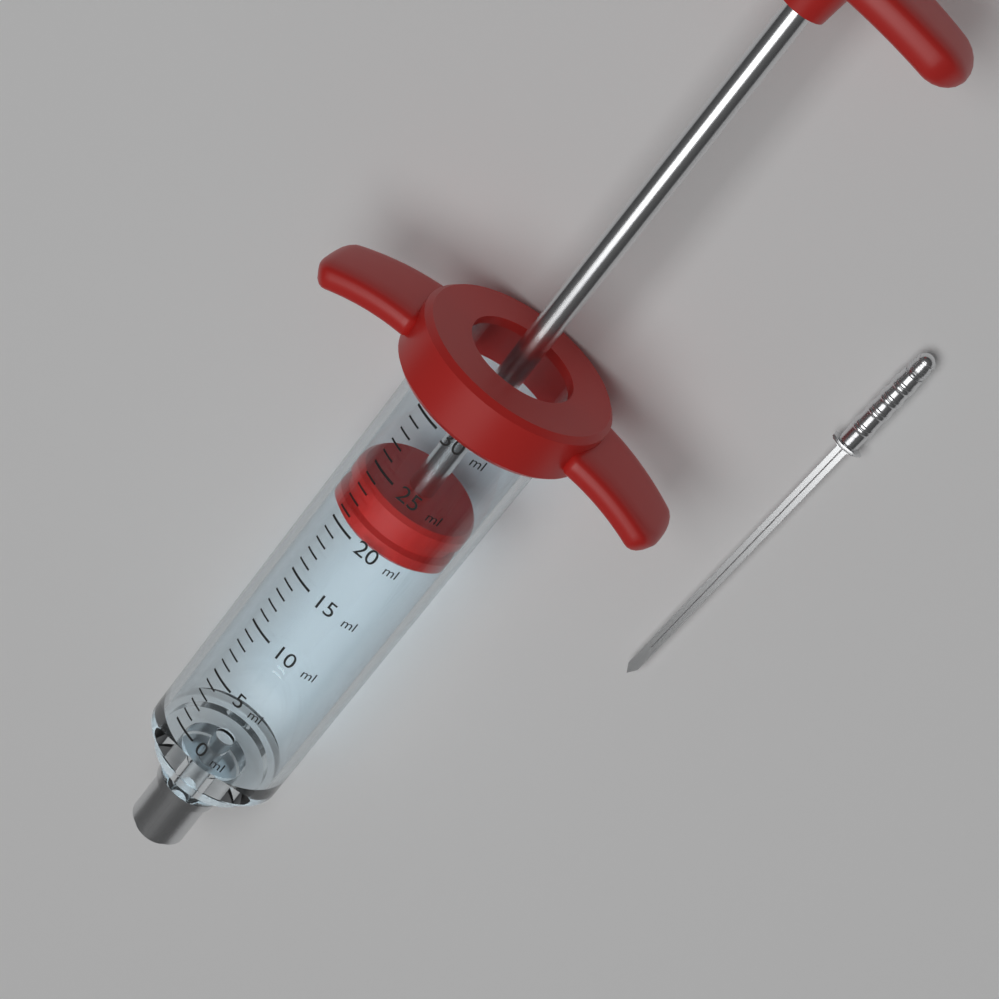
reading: 20 ml
